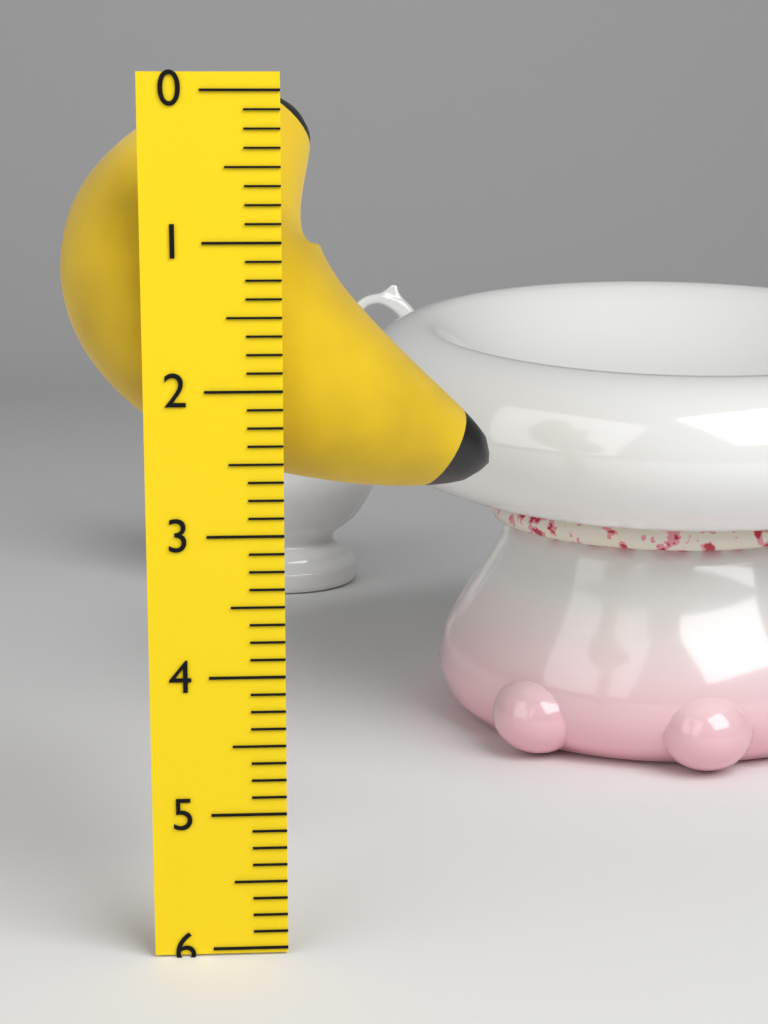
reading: 2.875 (no unit)
